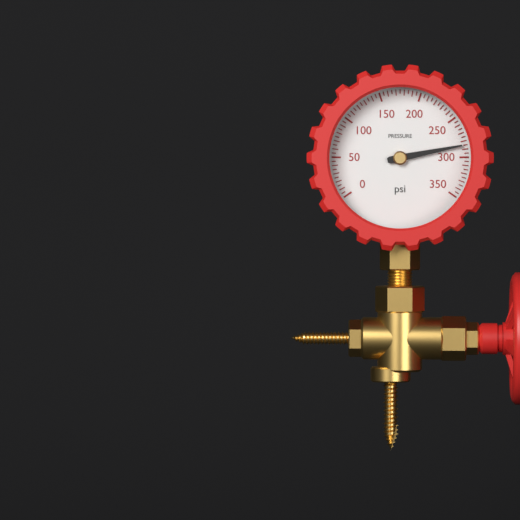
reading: 285 psi
